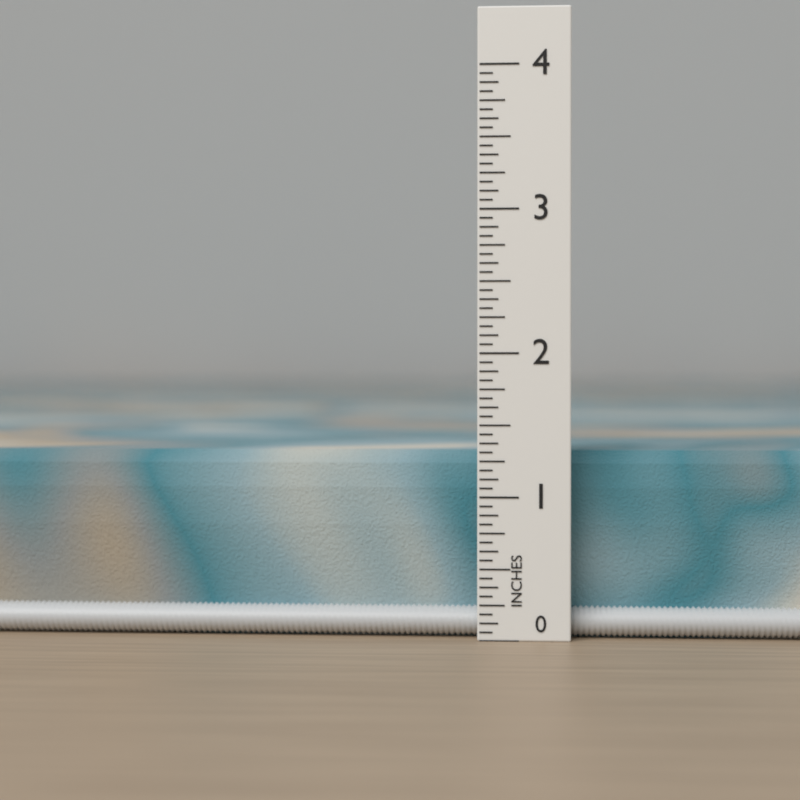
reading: 1.3125 in
